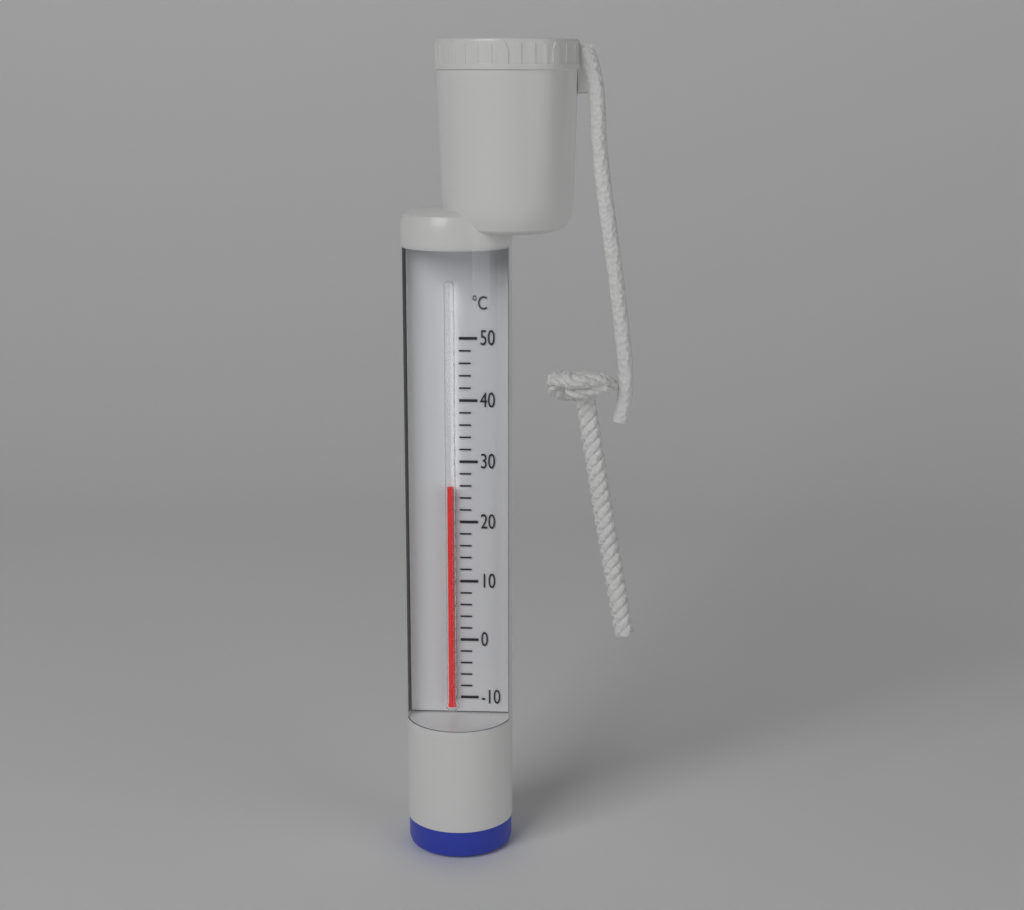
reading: 26 °C
